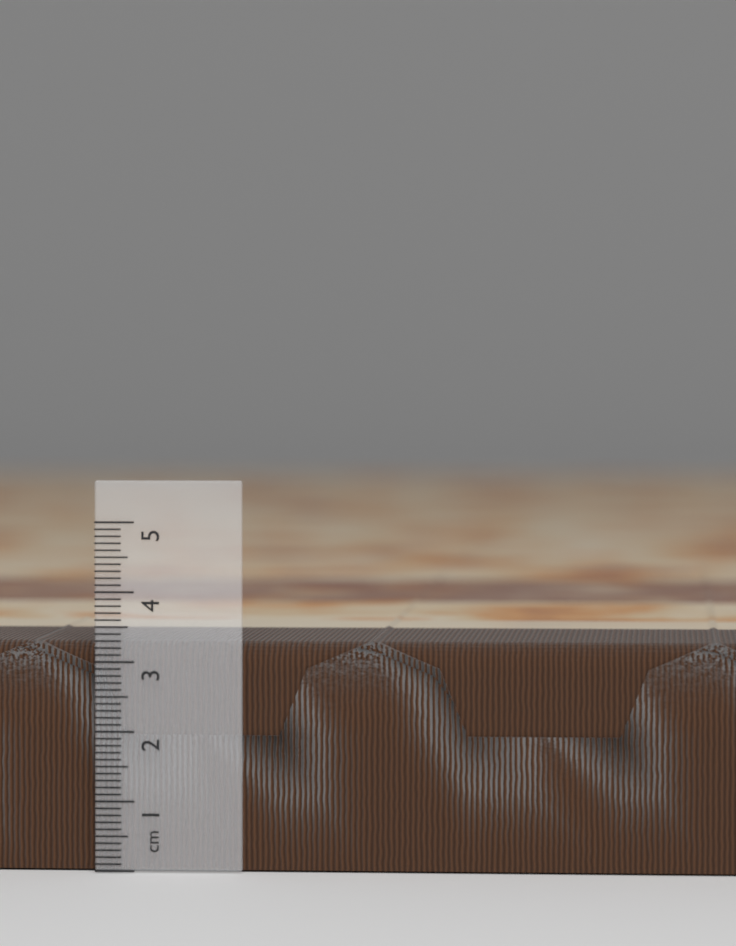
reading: 3.3 cm
